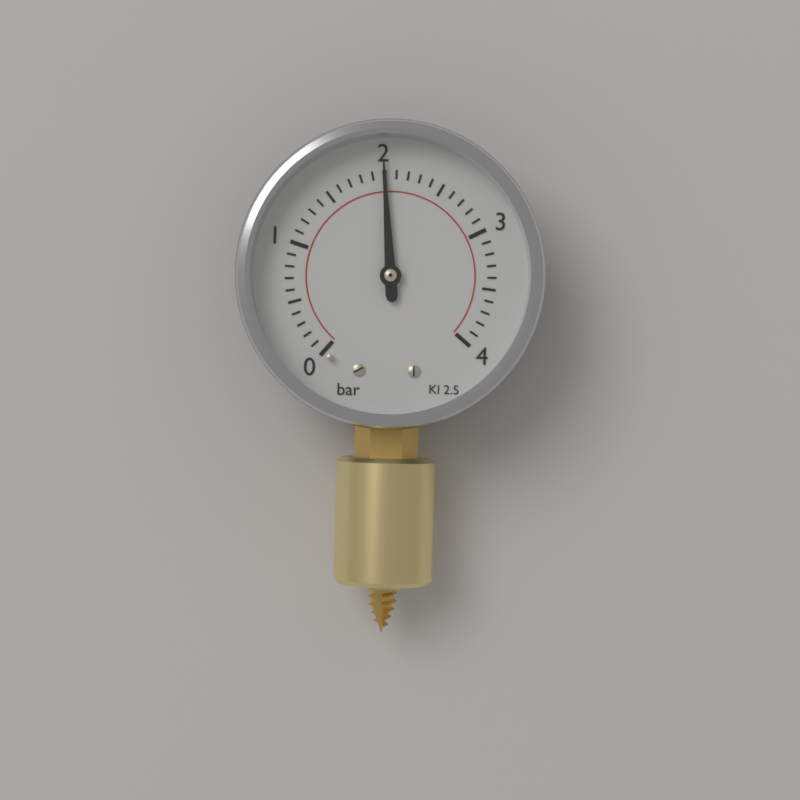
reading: 2.0 bar
